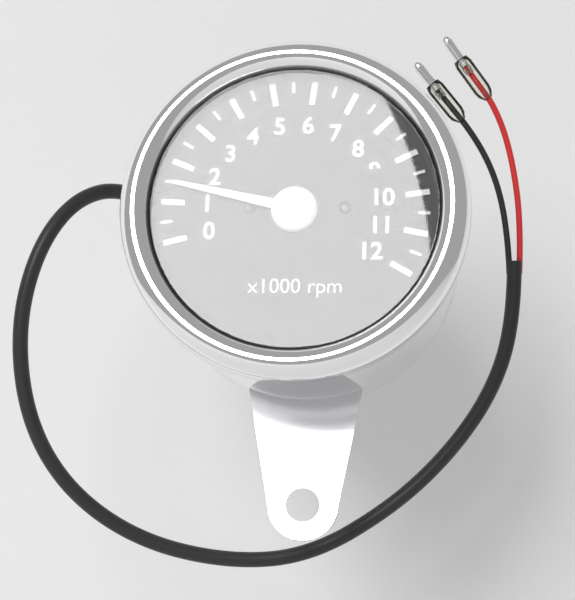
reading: 1.5 x1000 rpm
